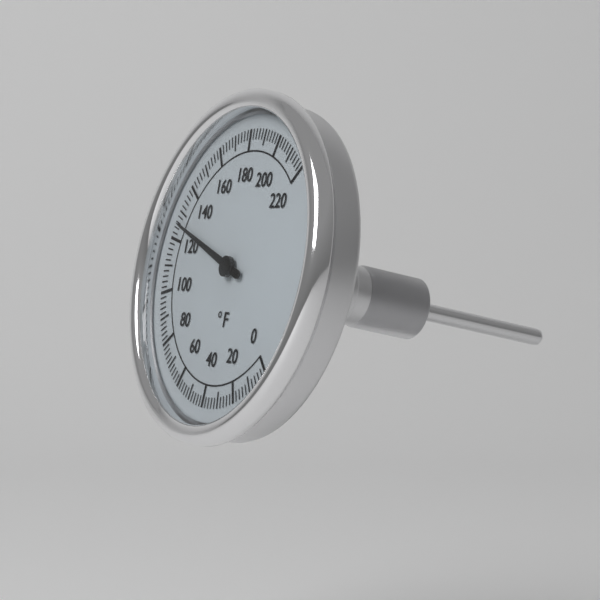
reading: 126 °F
